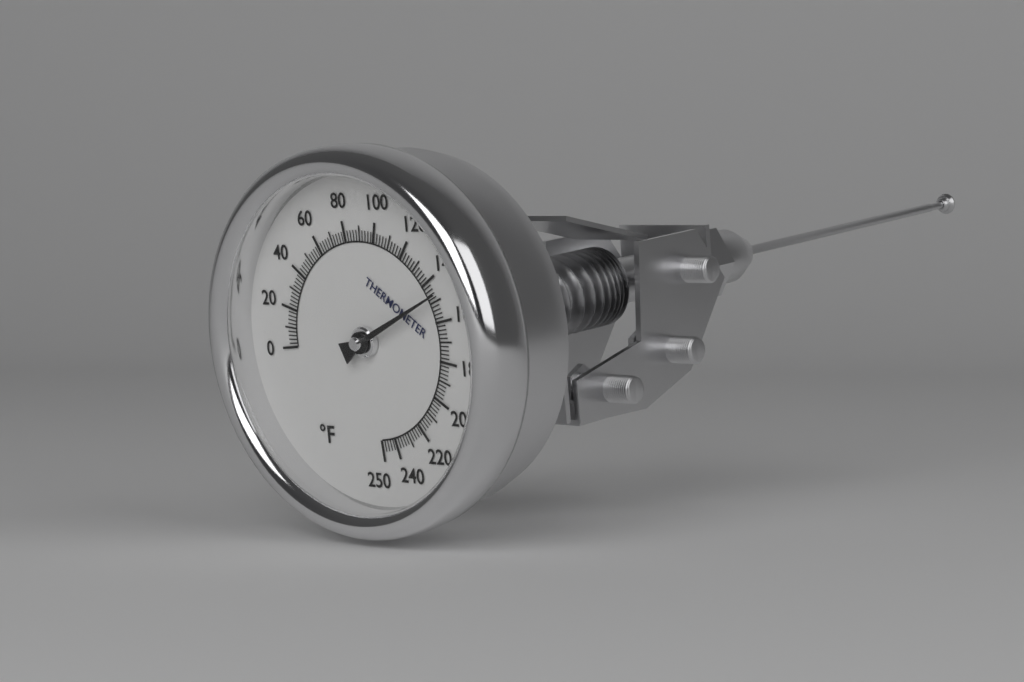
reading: 148 °F
